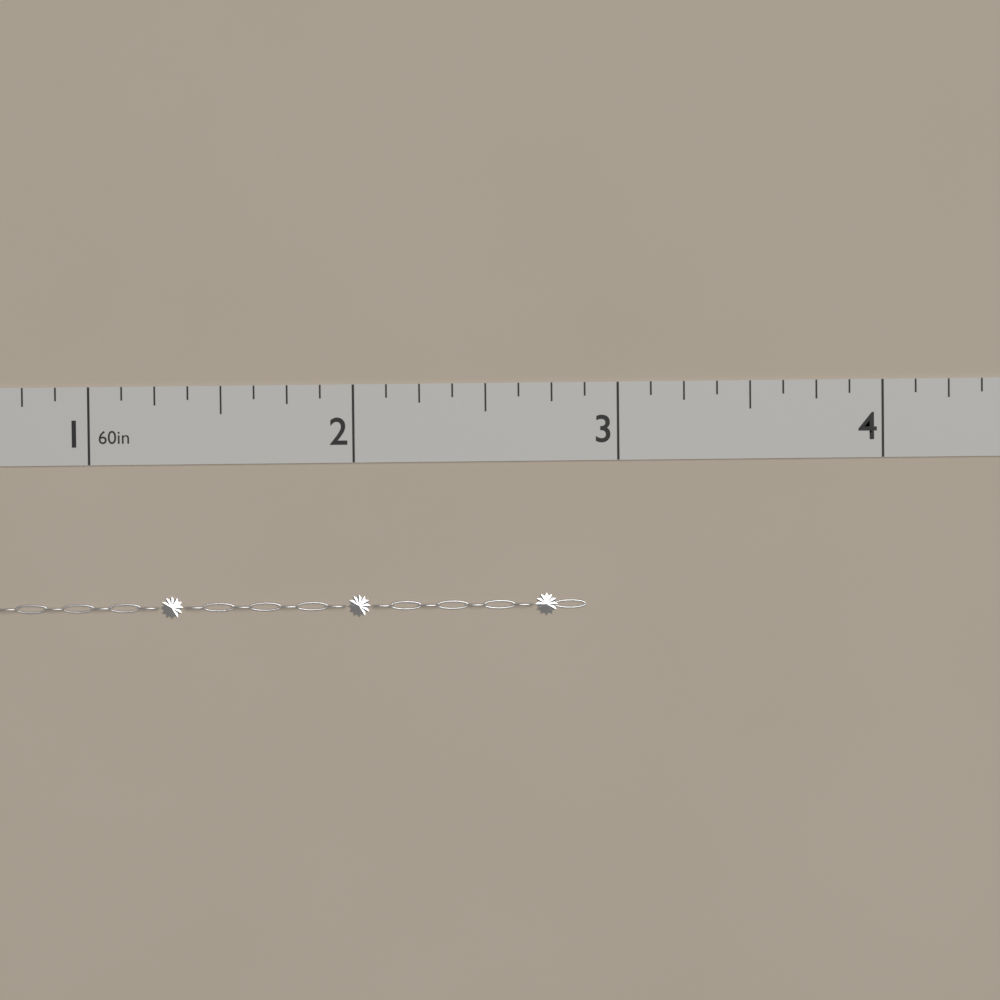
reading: 2.875 in
